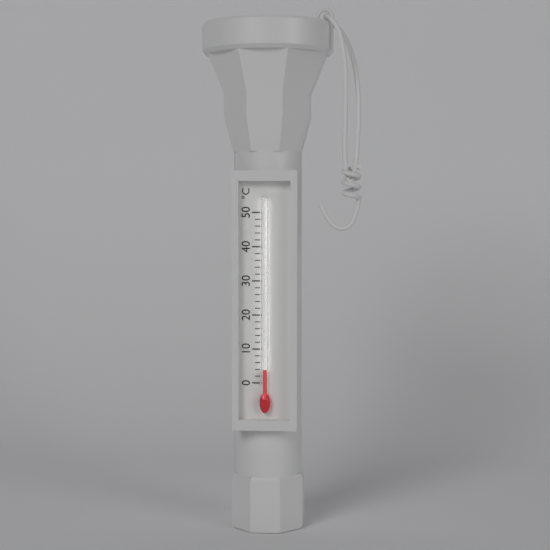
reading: 4 °C
